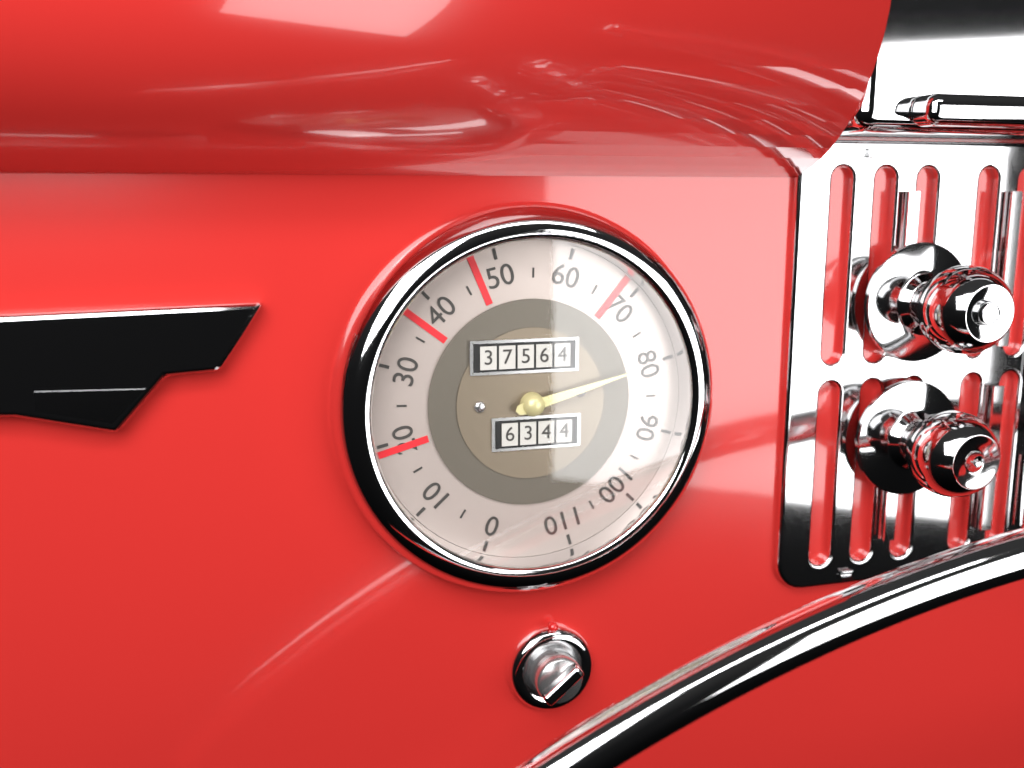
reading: 80 mph
